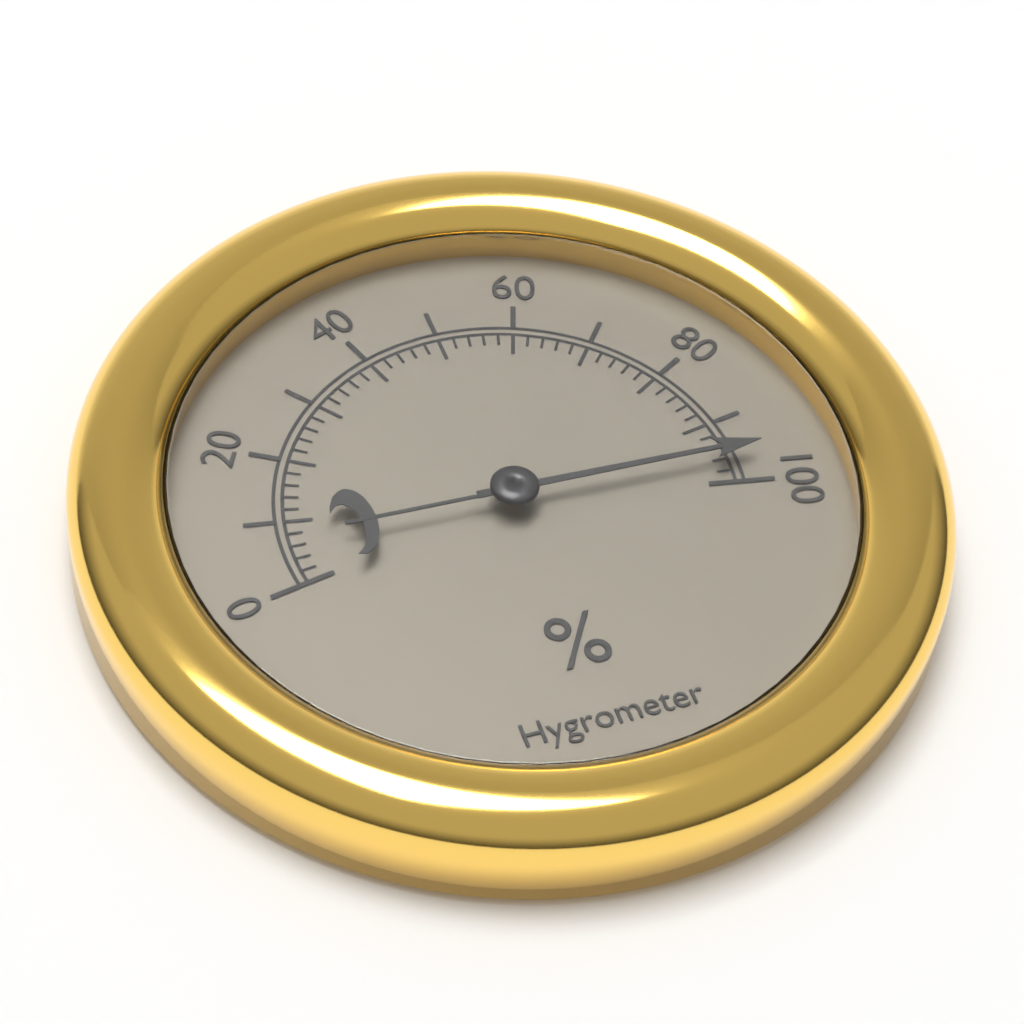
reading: 96 %
